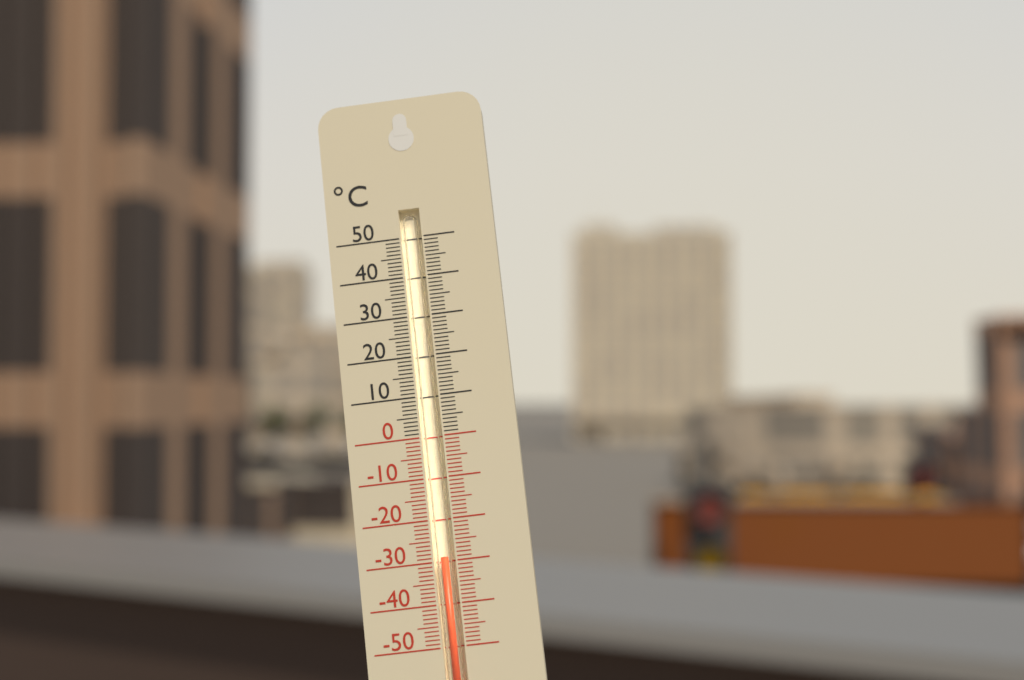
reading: -29 °C
